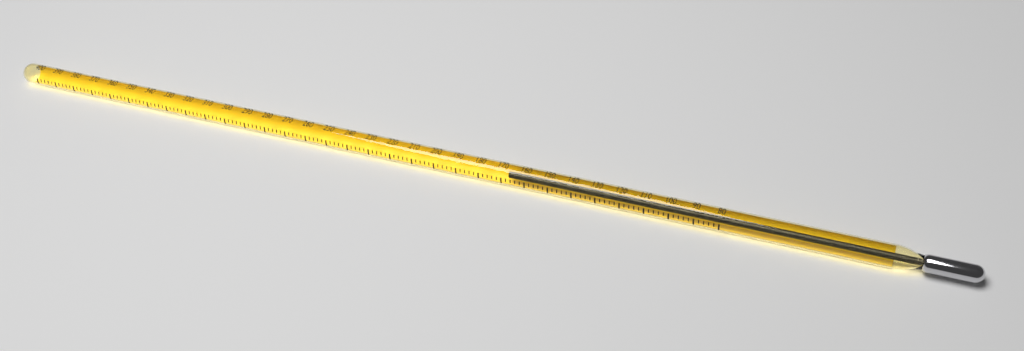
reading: 168 (no unit)
